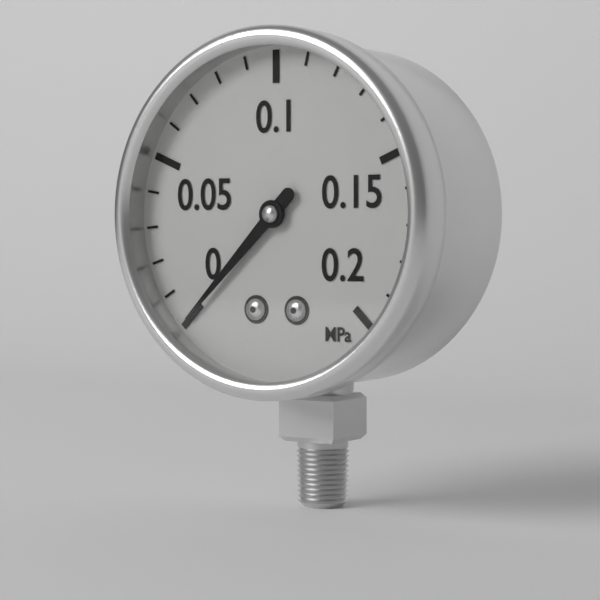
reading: 0.00 MPa
